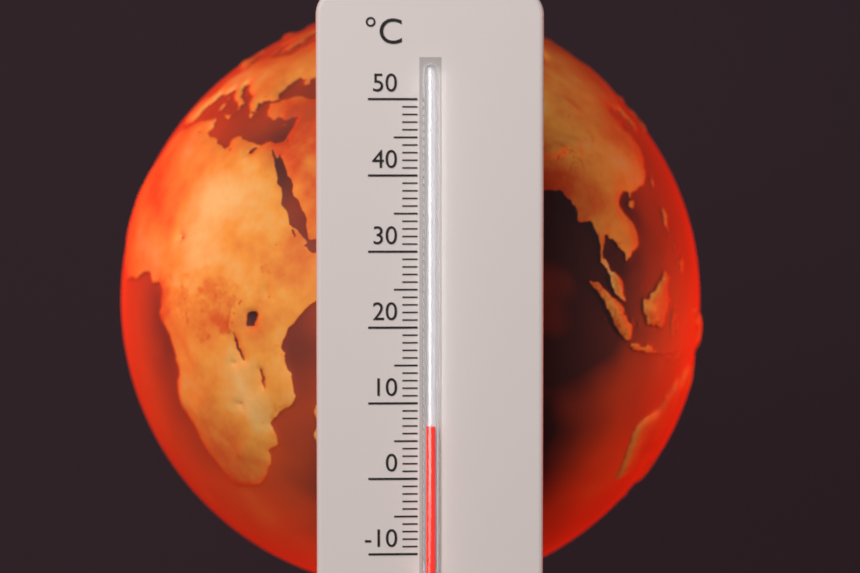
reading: 7 °C
